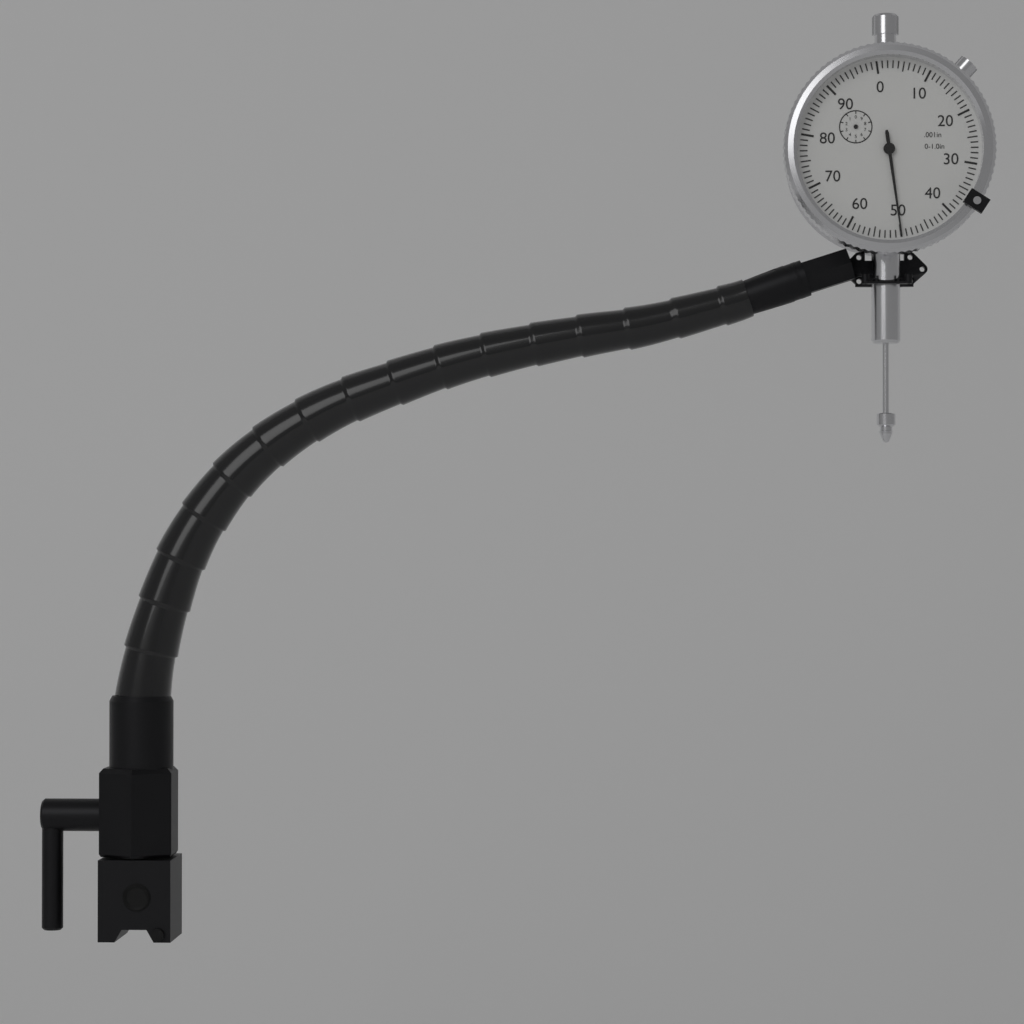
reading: 0.050 in
